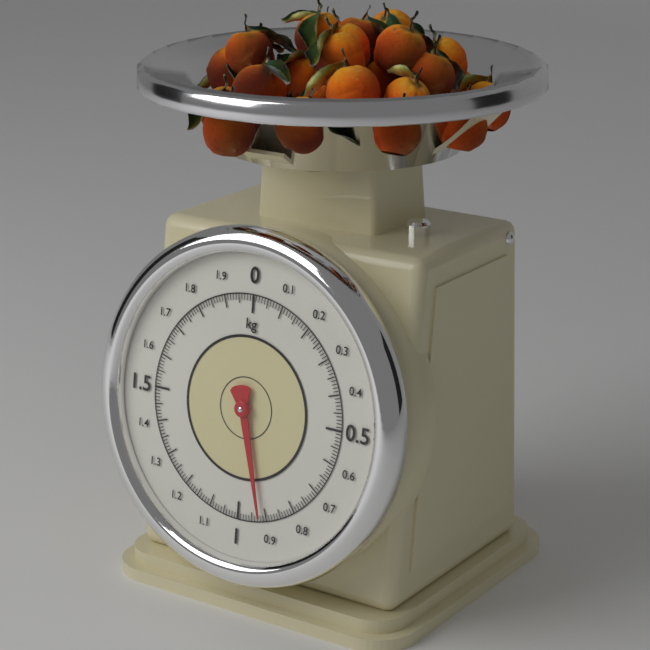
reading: 0.92 kg
